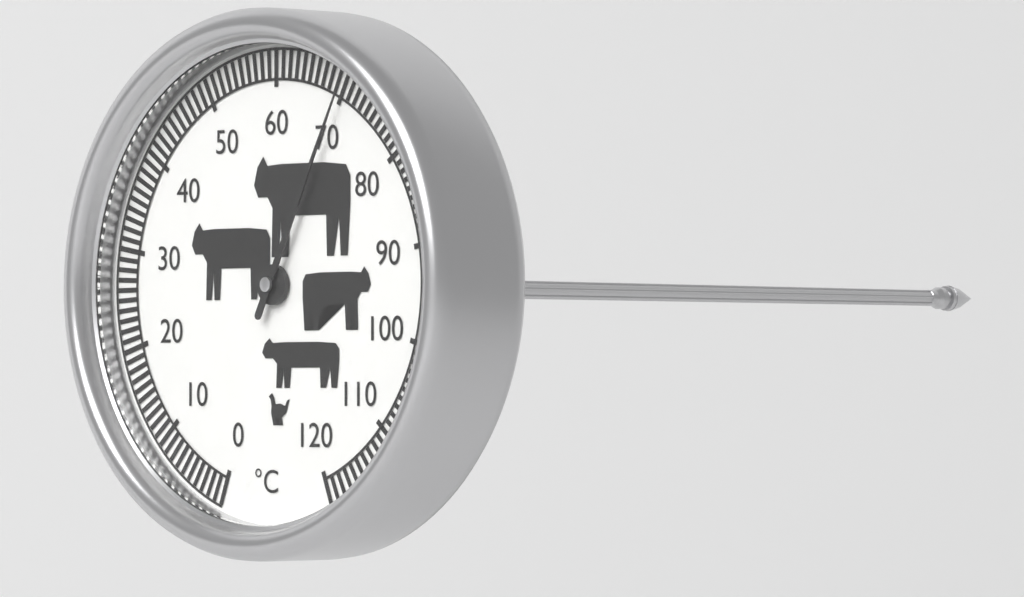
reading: 70 °C
